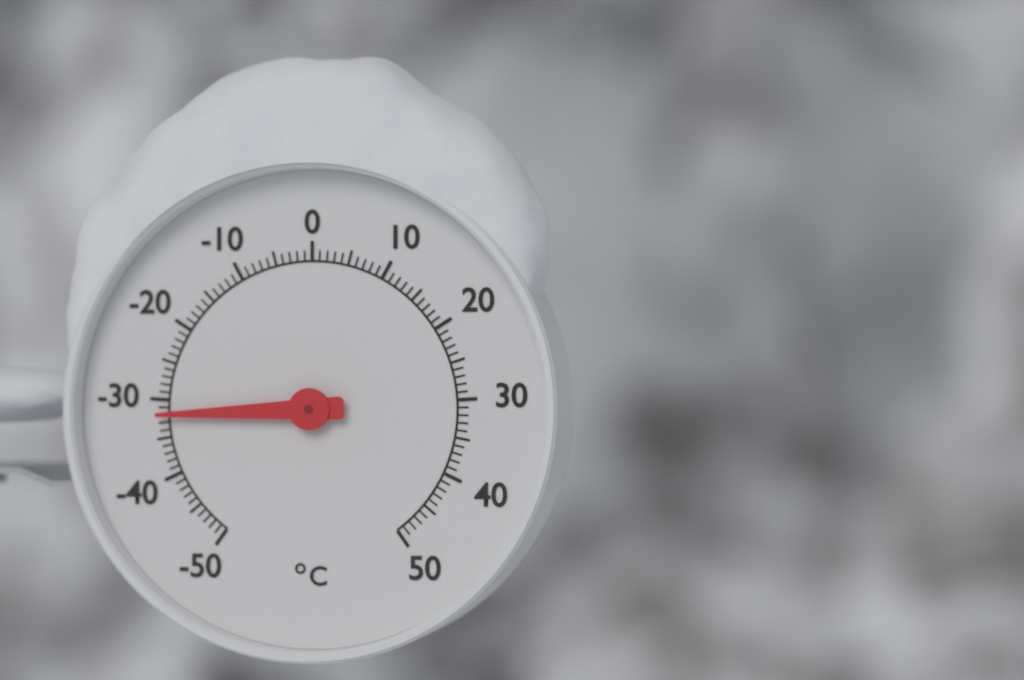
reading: -32 °C
